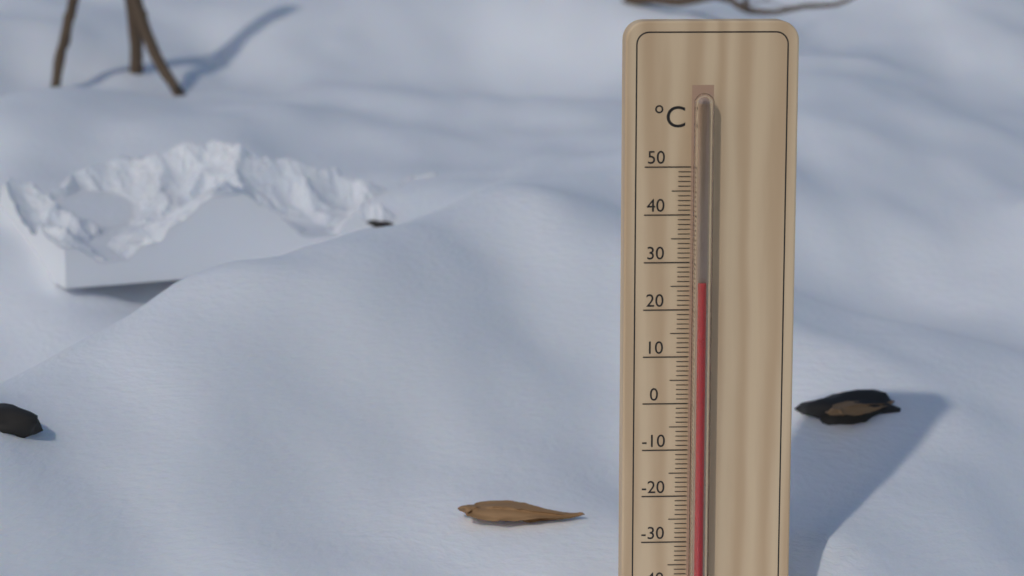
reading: 26 °C
